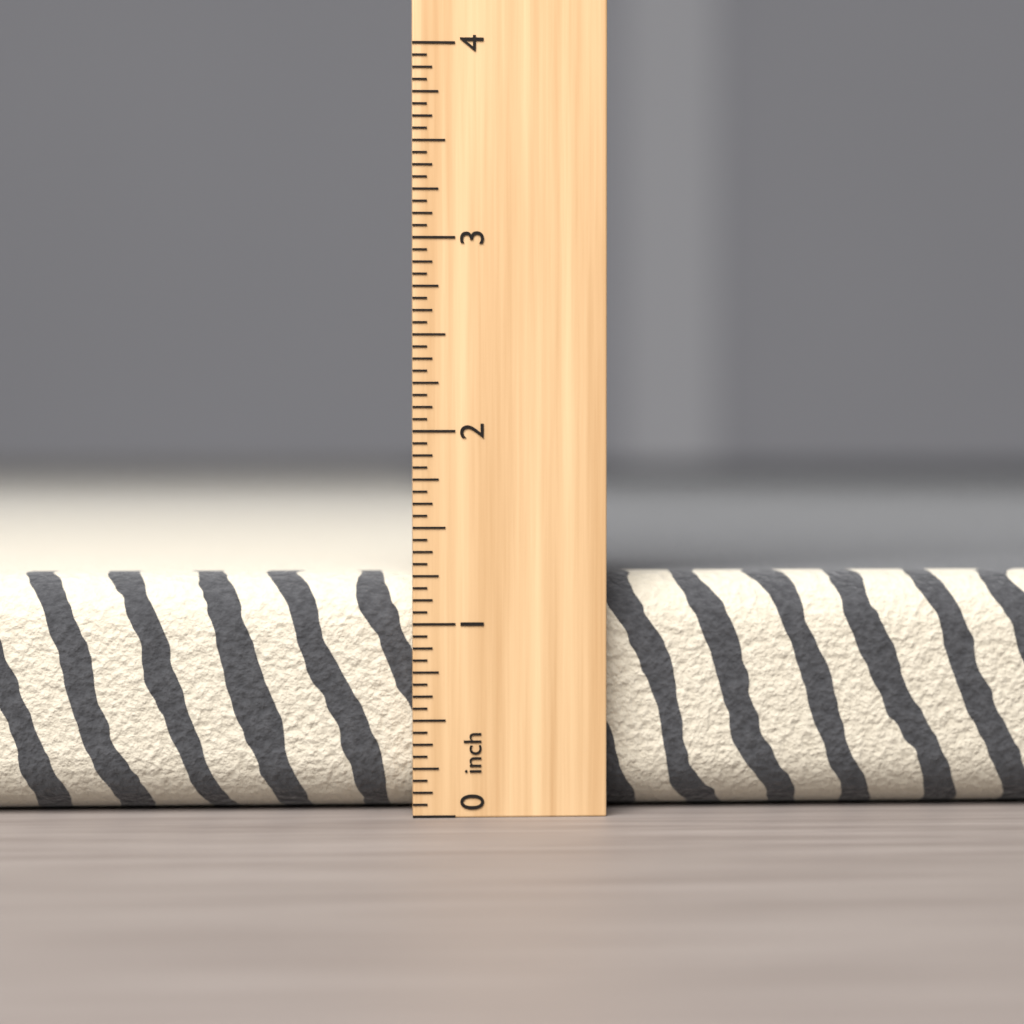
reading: 1.2500 inch
